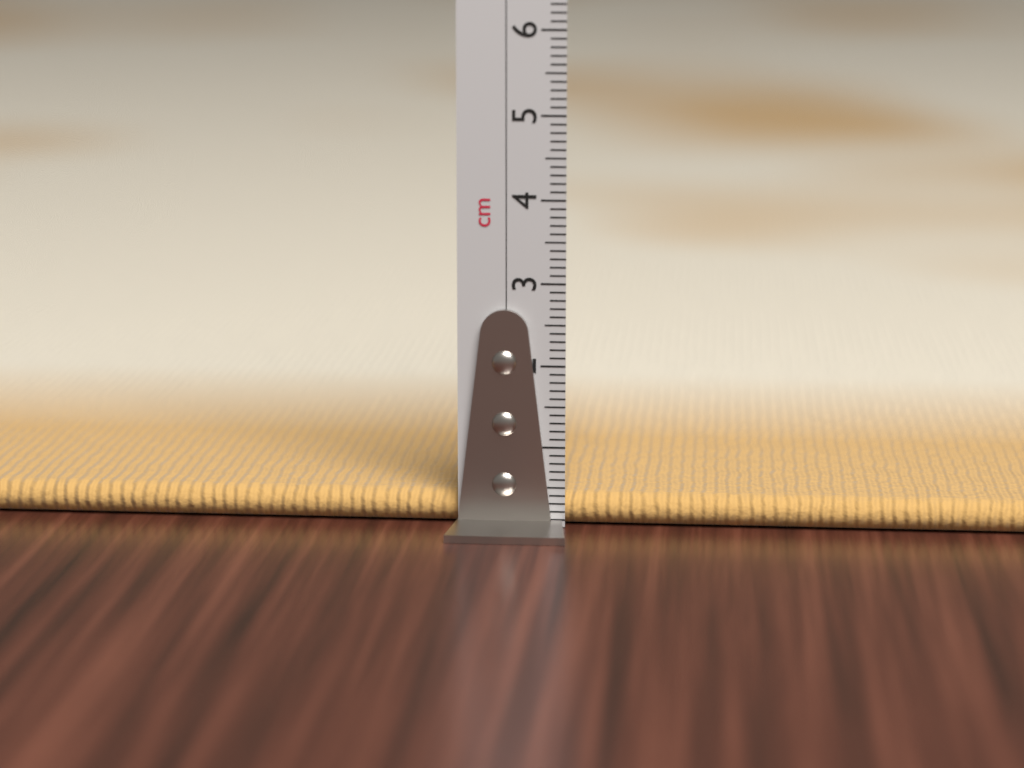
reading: 0.4 cm
